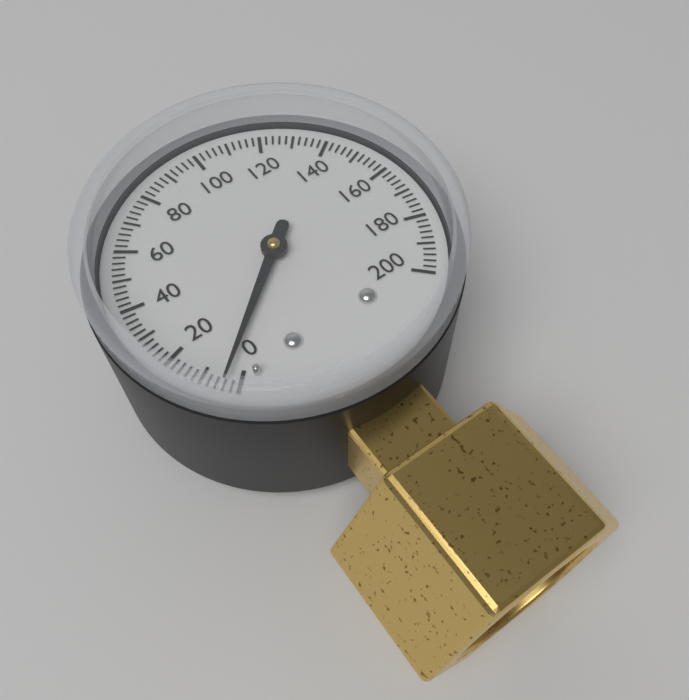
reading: 4 (no unit)
